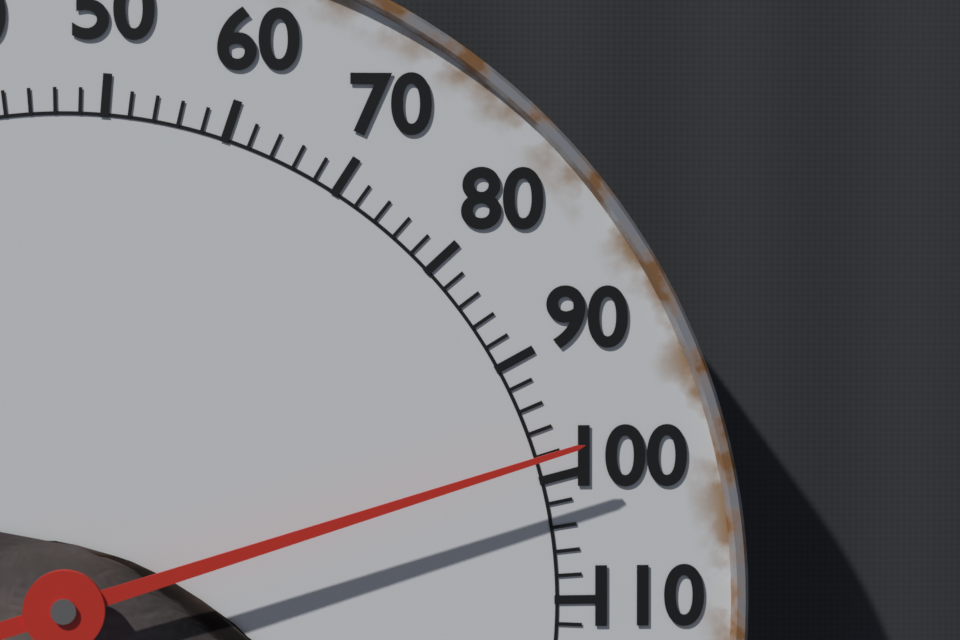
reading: 98 °F
